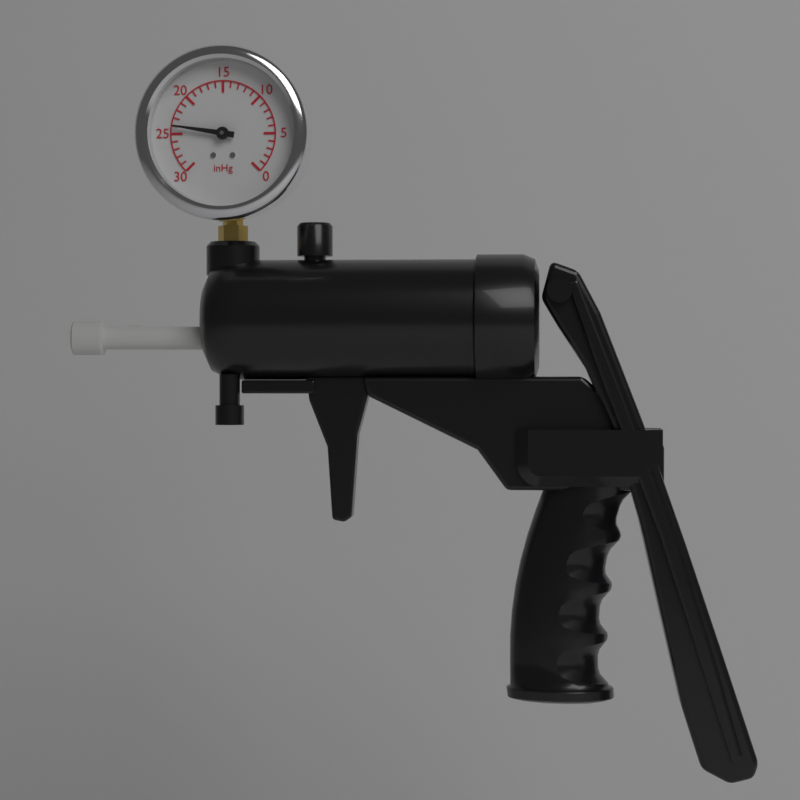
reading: 24 inHg
